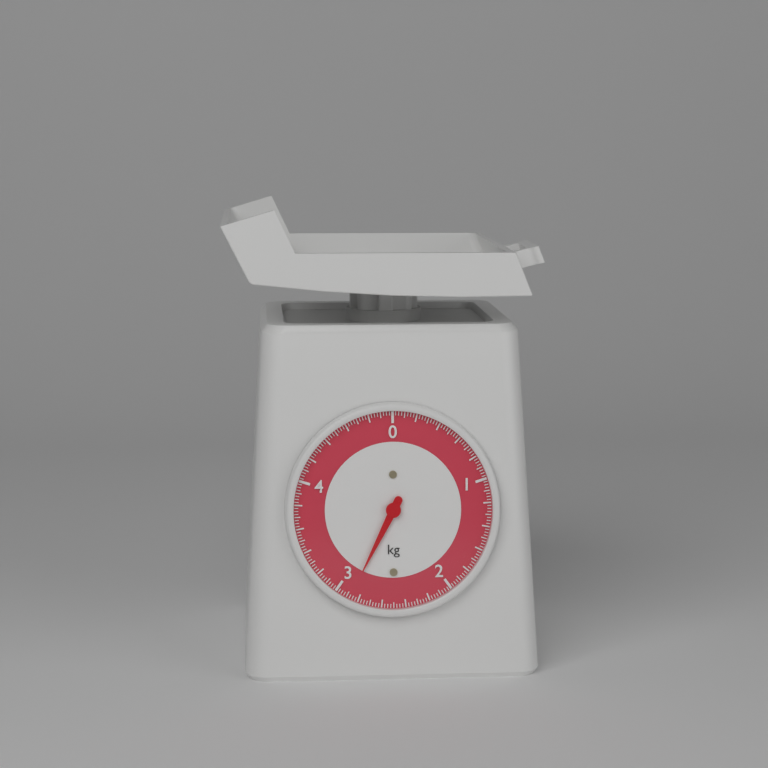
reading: 2.875 kg
